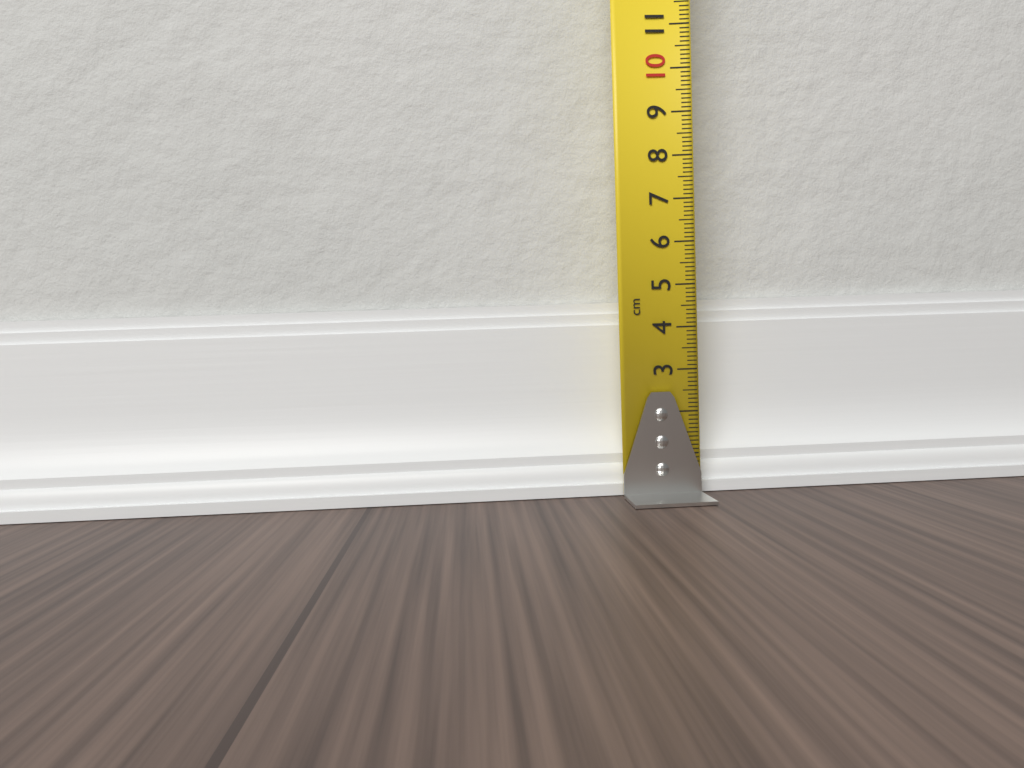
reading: 4.7 cm
